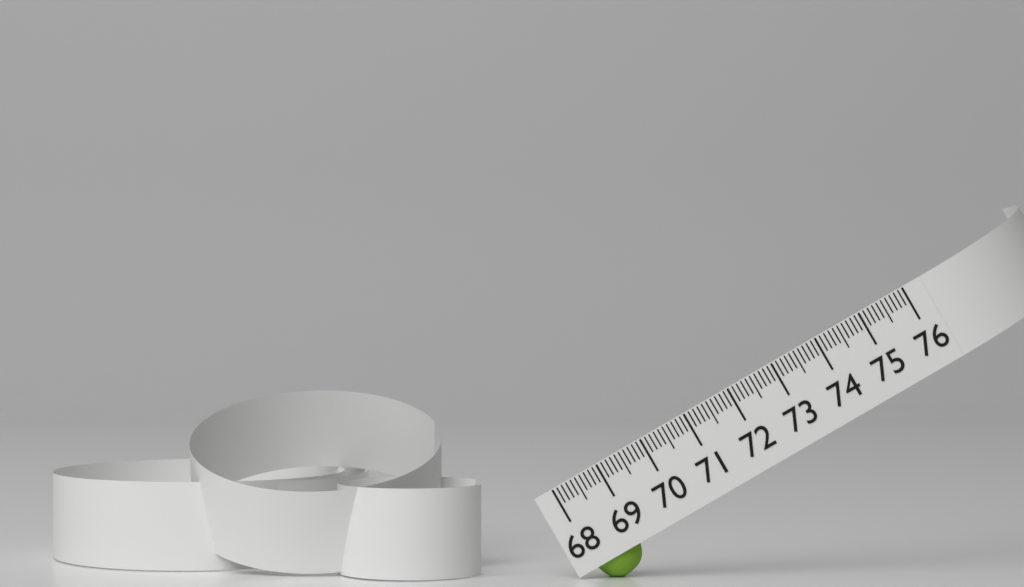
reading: 69.0 (no unit)
